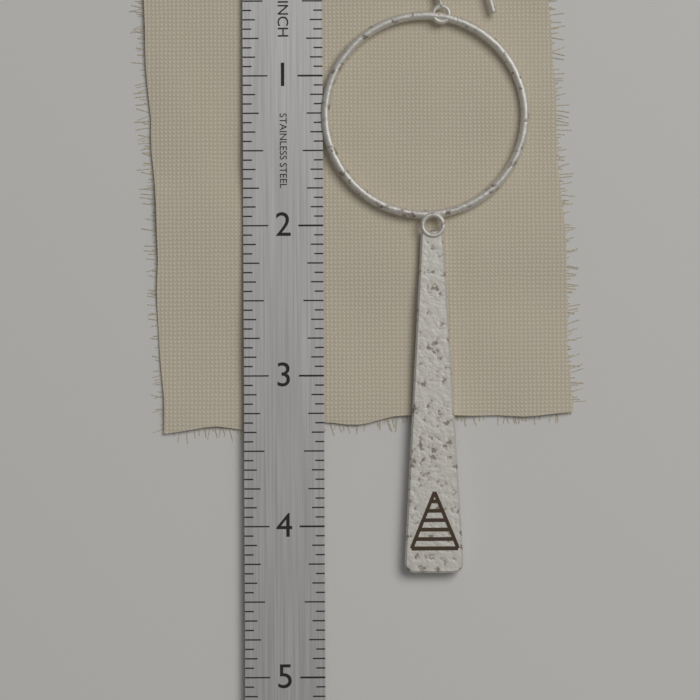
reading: 4.3125 in
